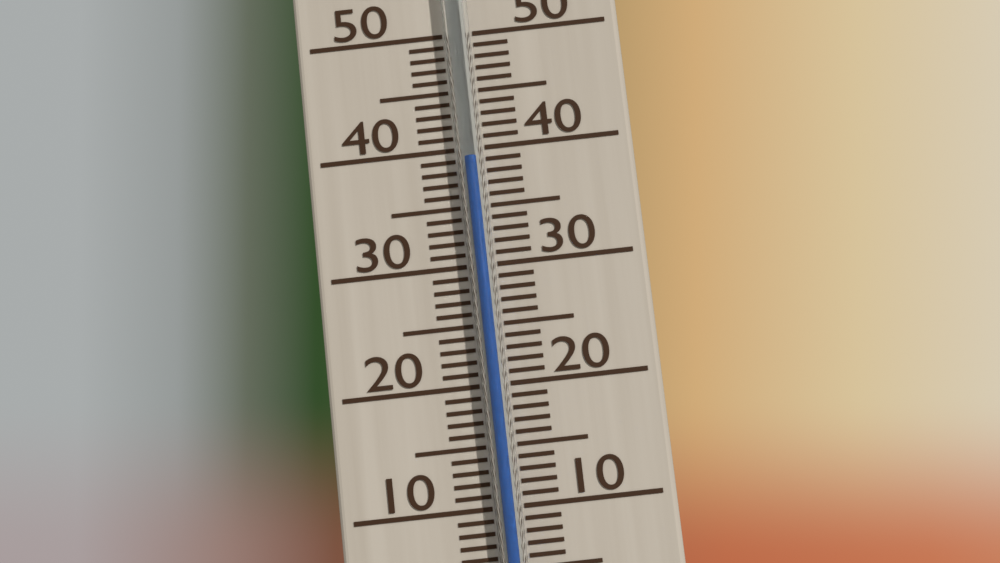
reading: 39 °C
